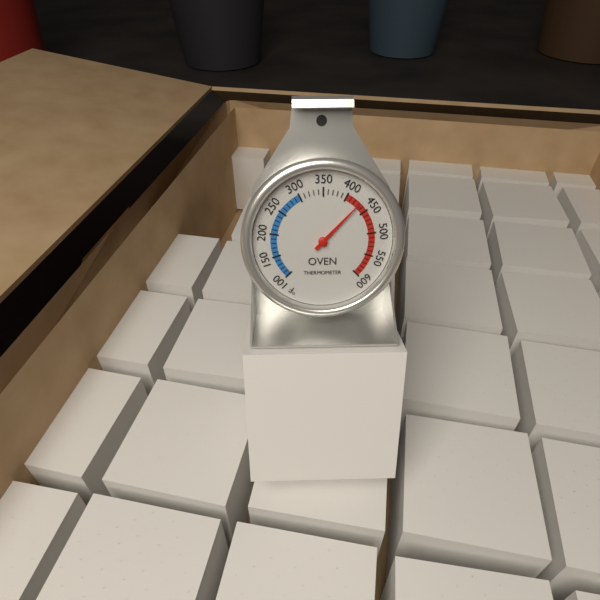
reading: 430 °F
